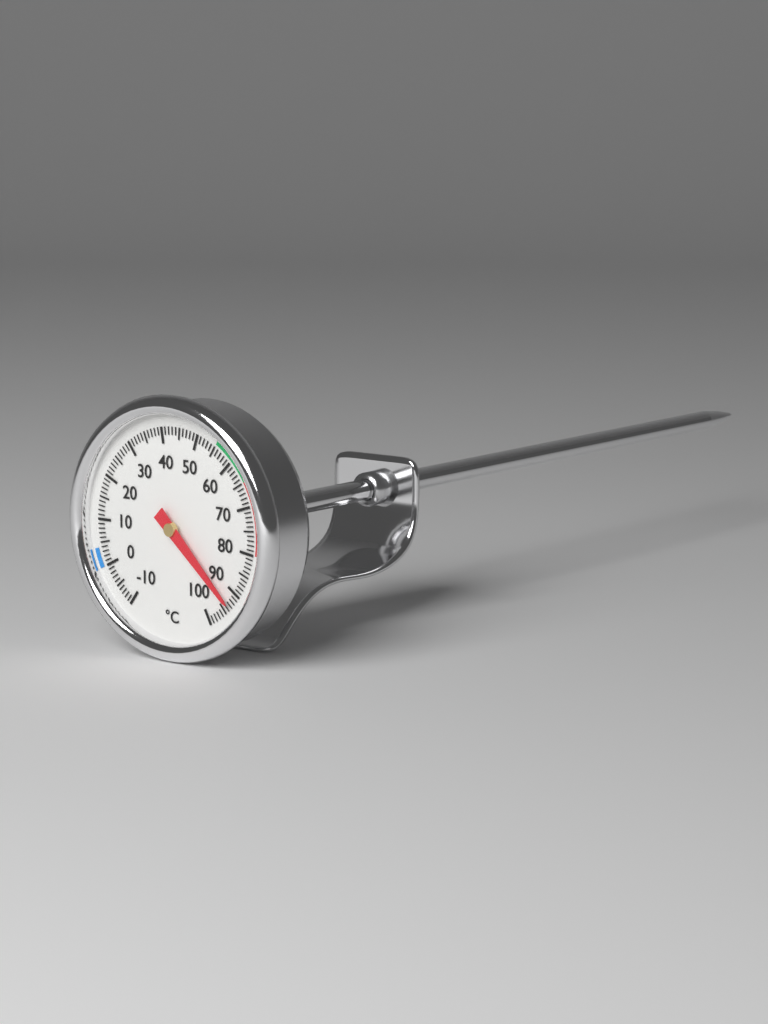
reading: 93 °C
